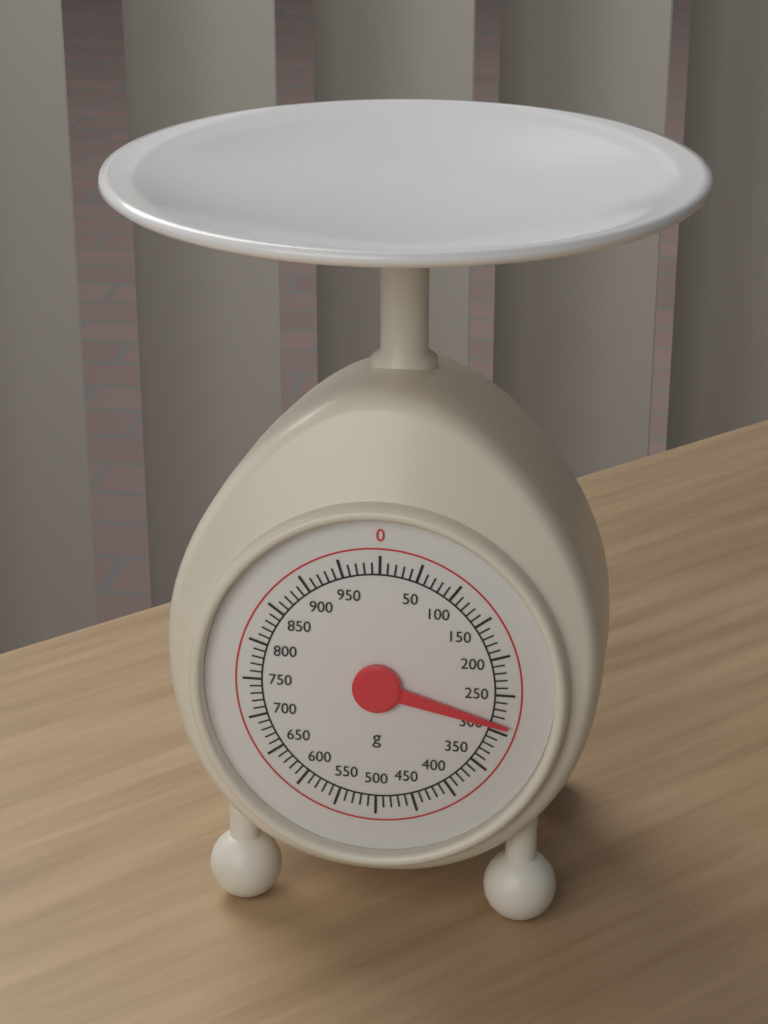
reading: 290 g
